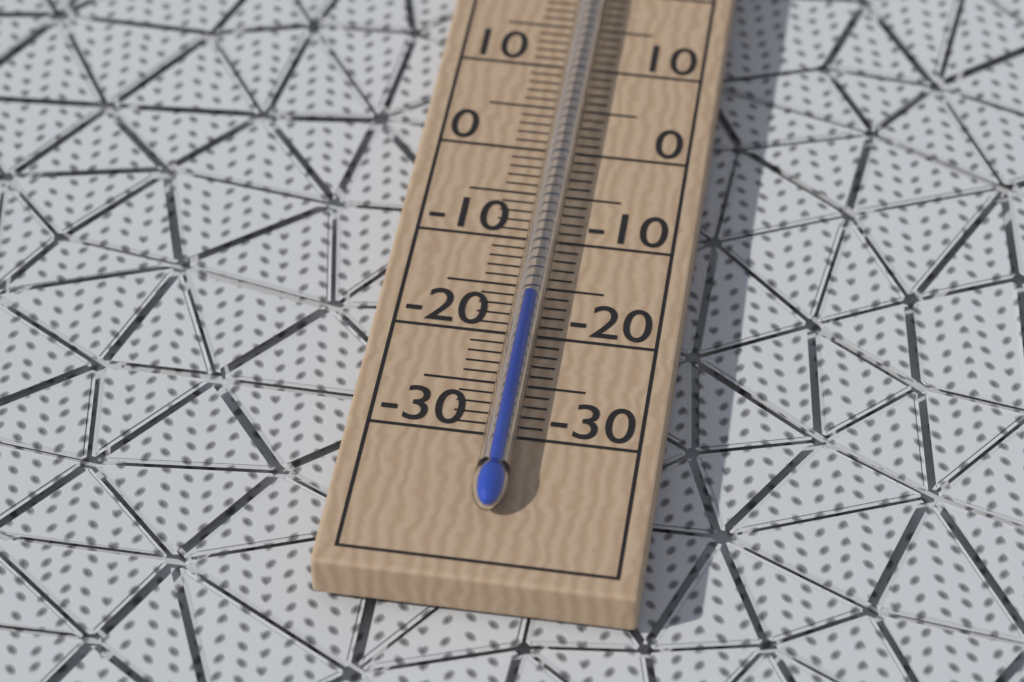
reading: -17 °C
